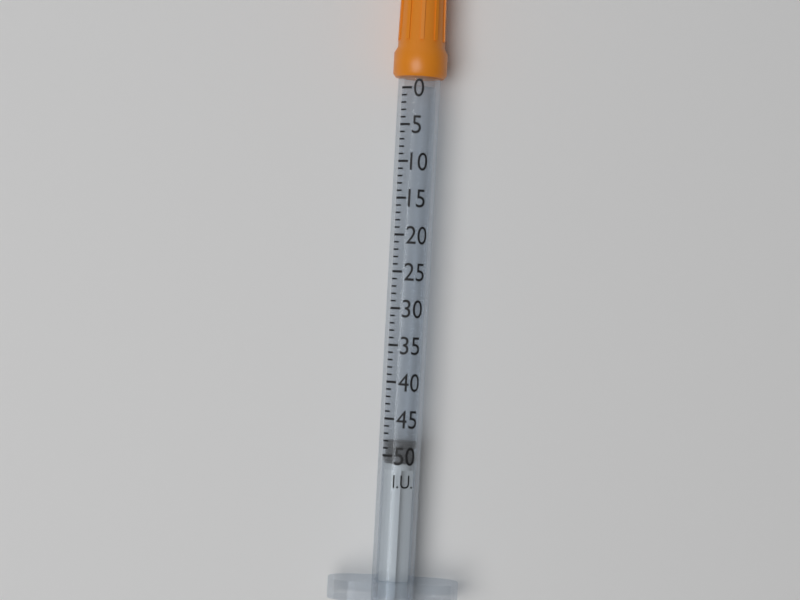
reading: 48 I.U.
